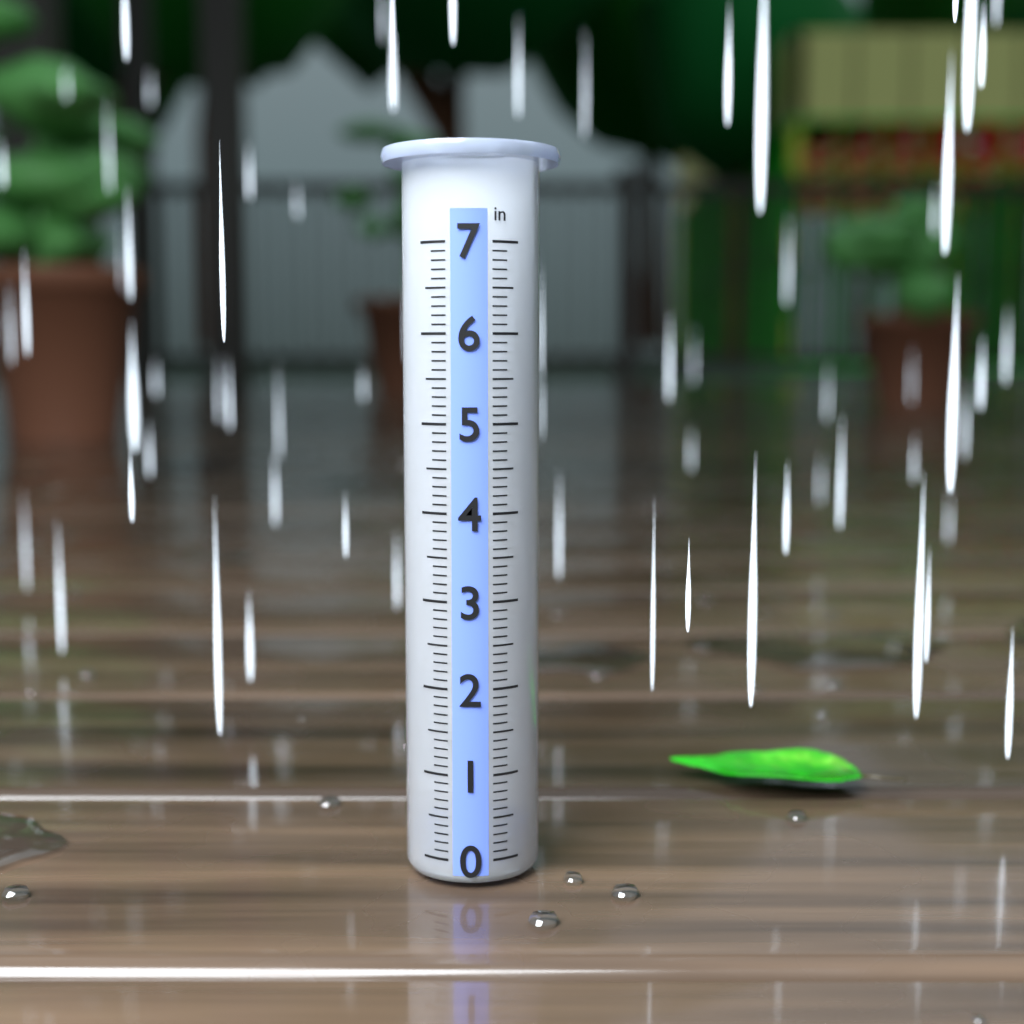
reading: 0.2 in
